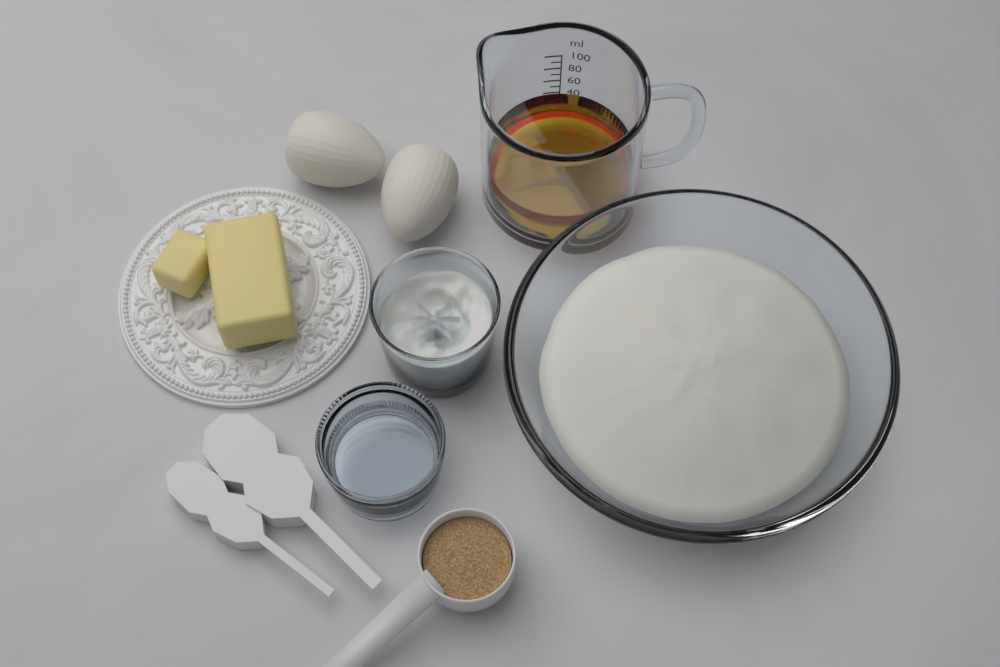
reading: 45 ml
